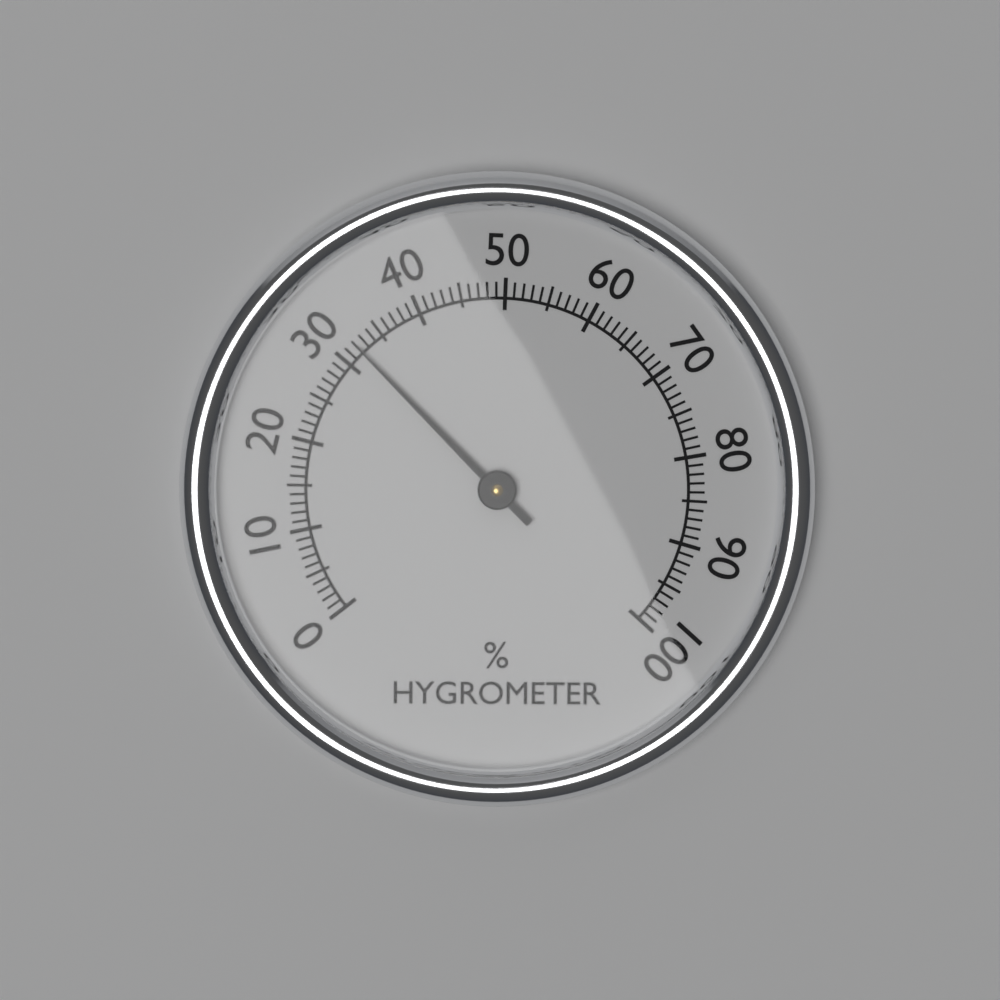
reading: 32 %
